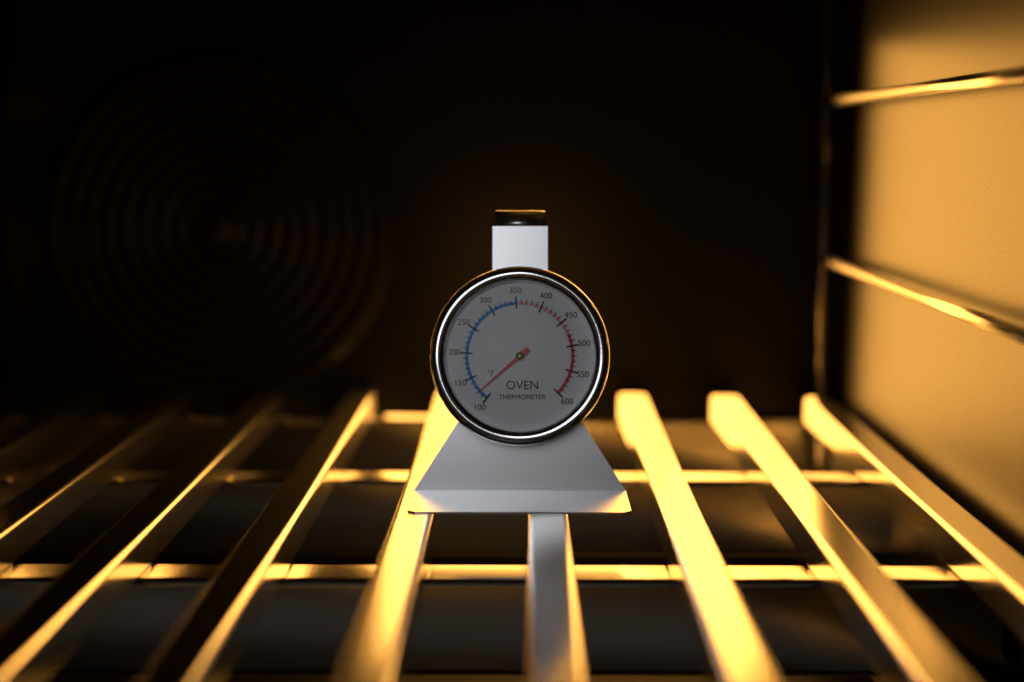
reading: 120 °F
